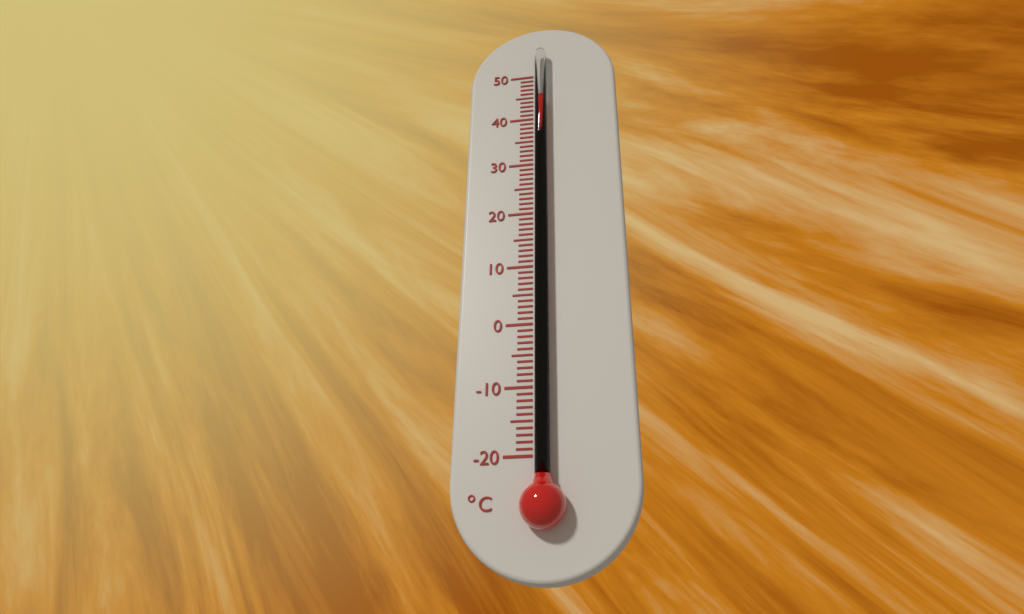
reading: 44 °C
